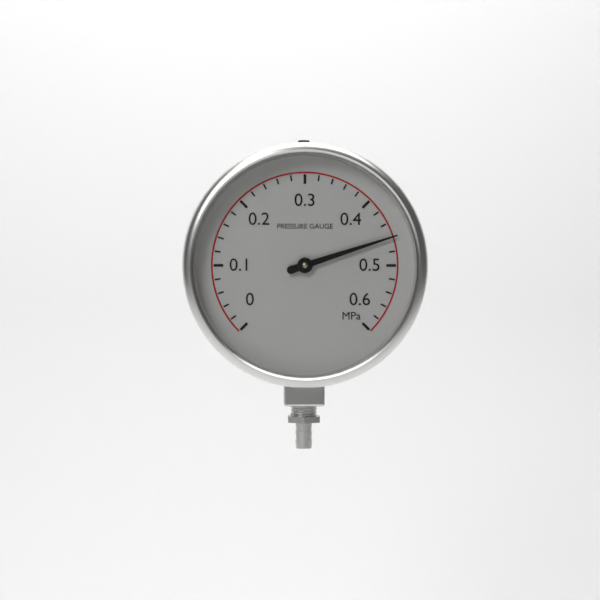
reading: 0.46 MPa
